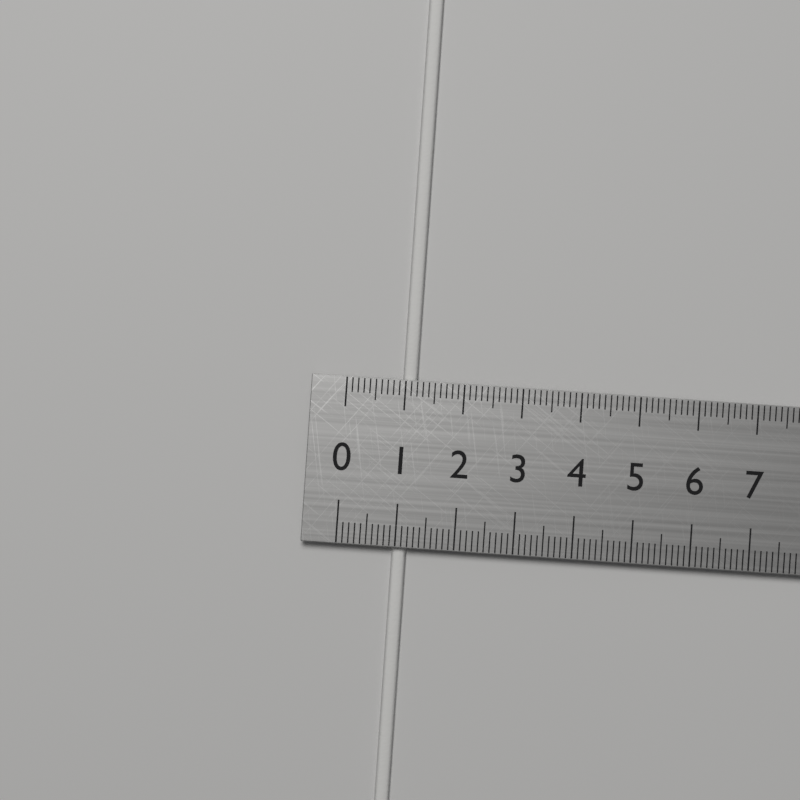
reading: 1.2 cm
